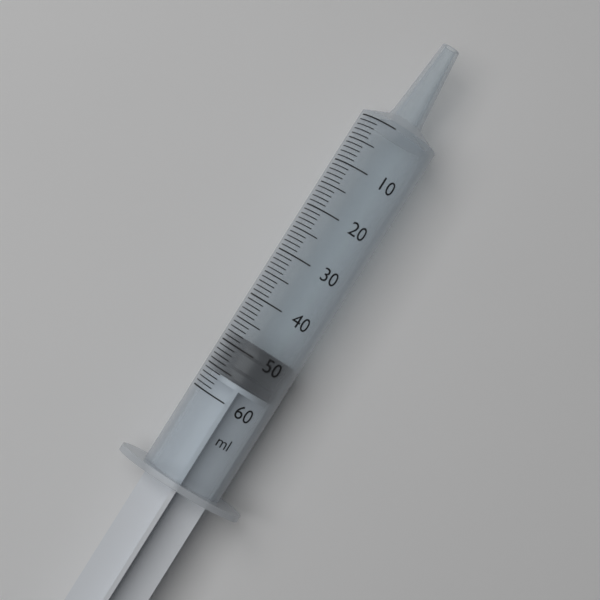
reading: 48 ml
